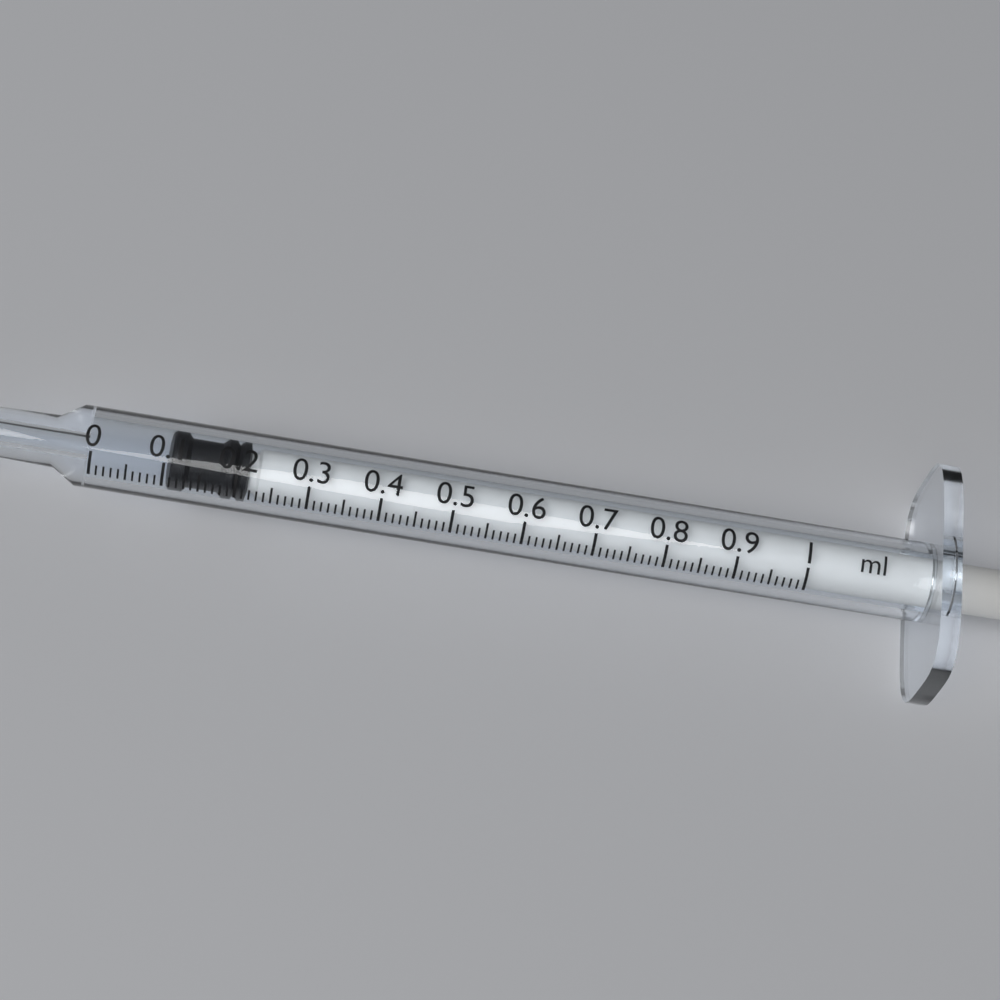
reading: 0.11 ml
